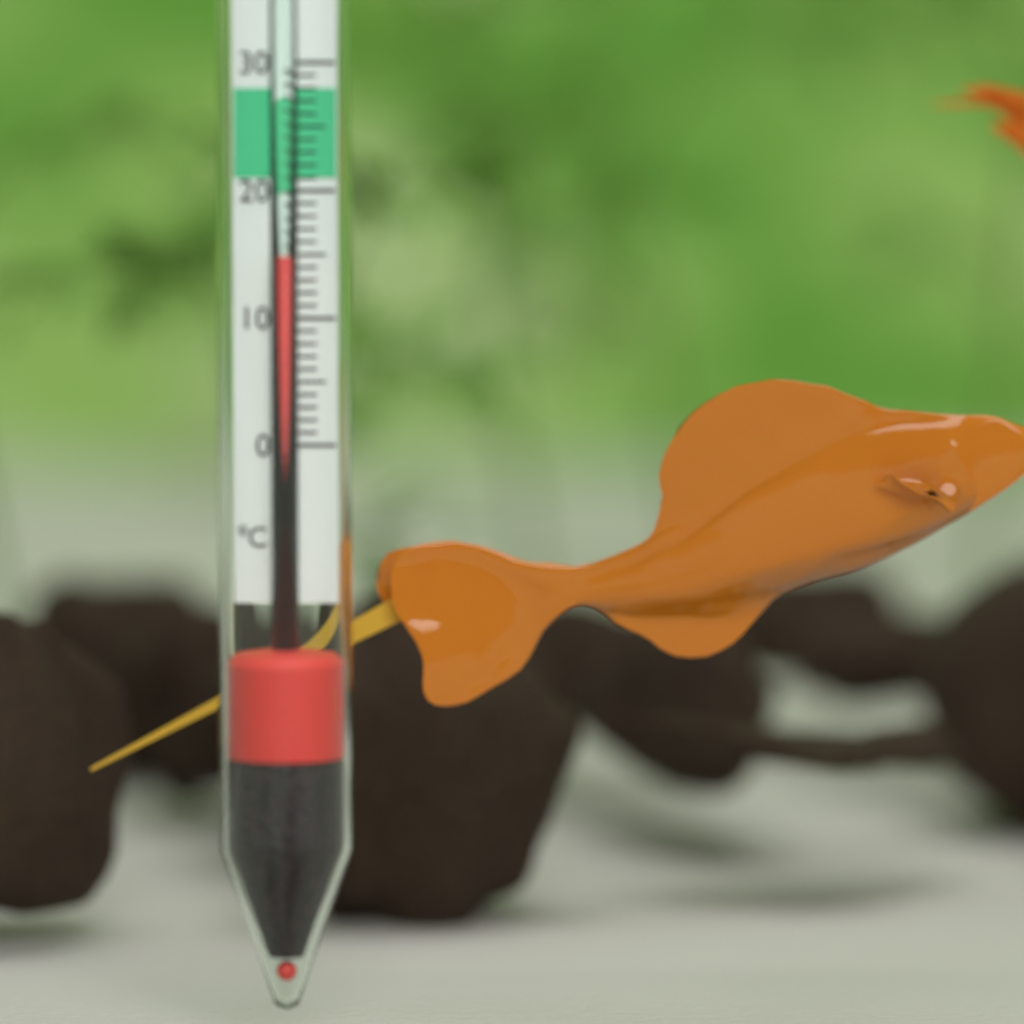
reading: 15 °C
